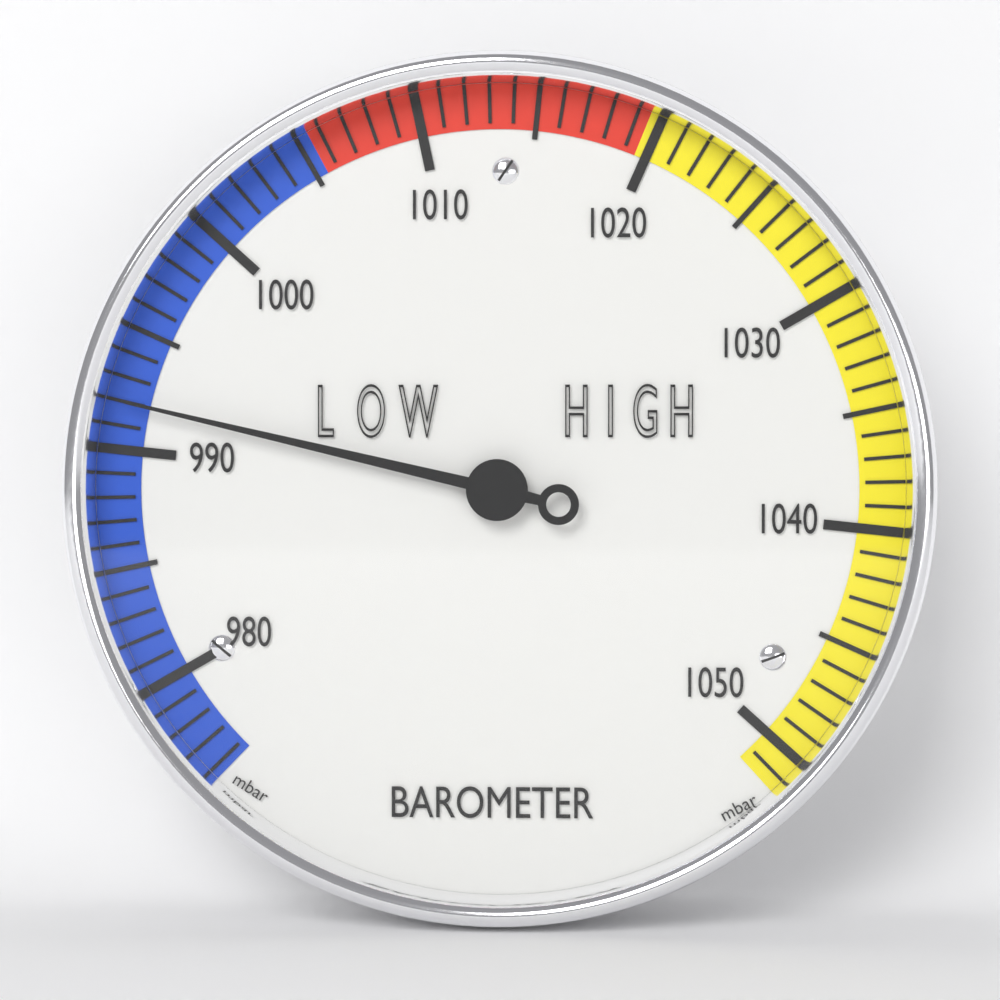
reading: 992 mbar
